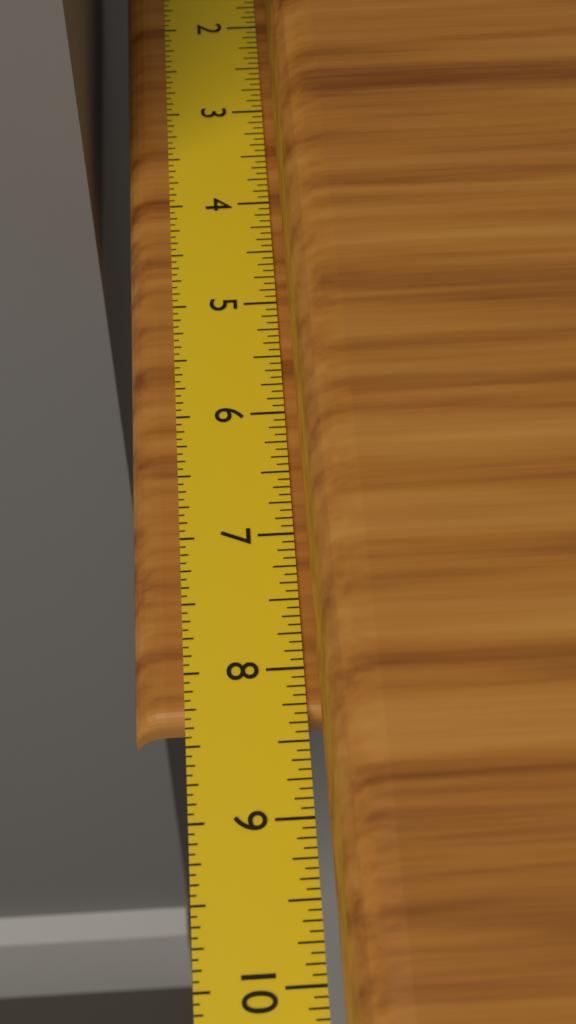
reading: 8.3125 in
